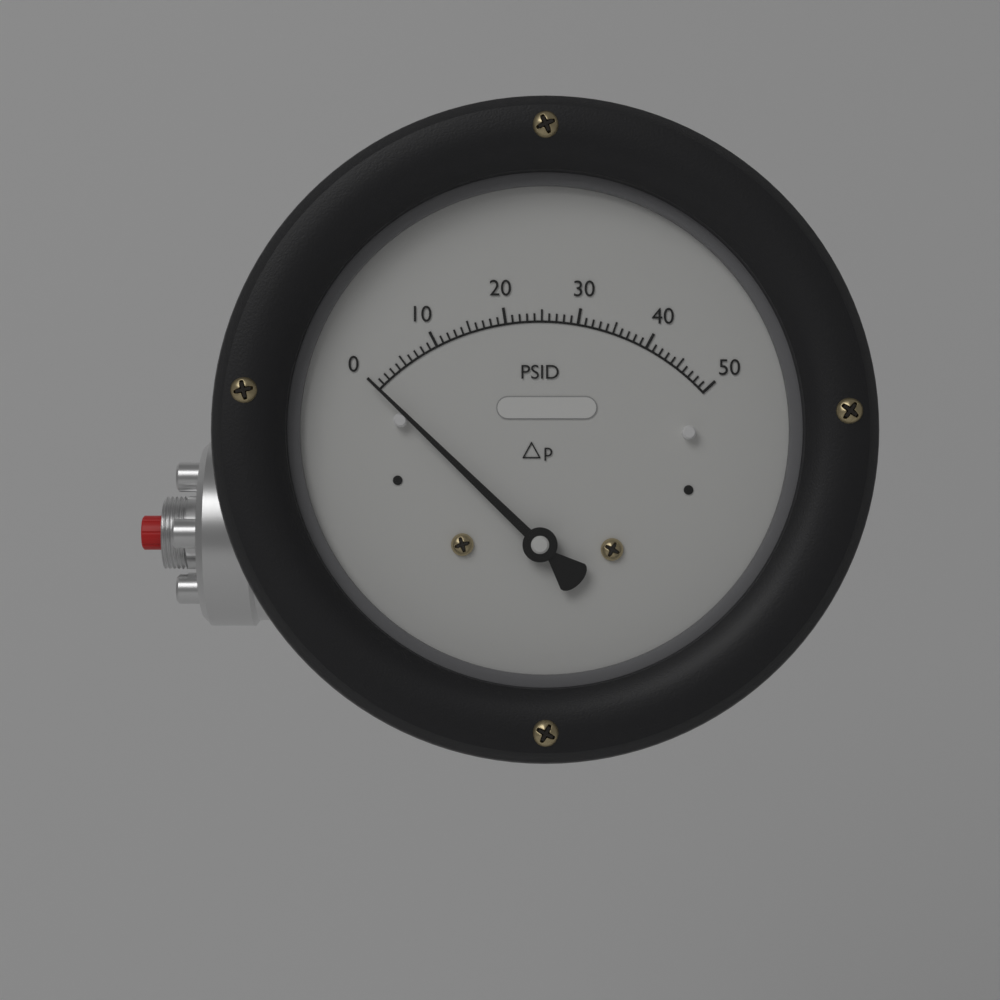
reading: 0 PSID
